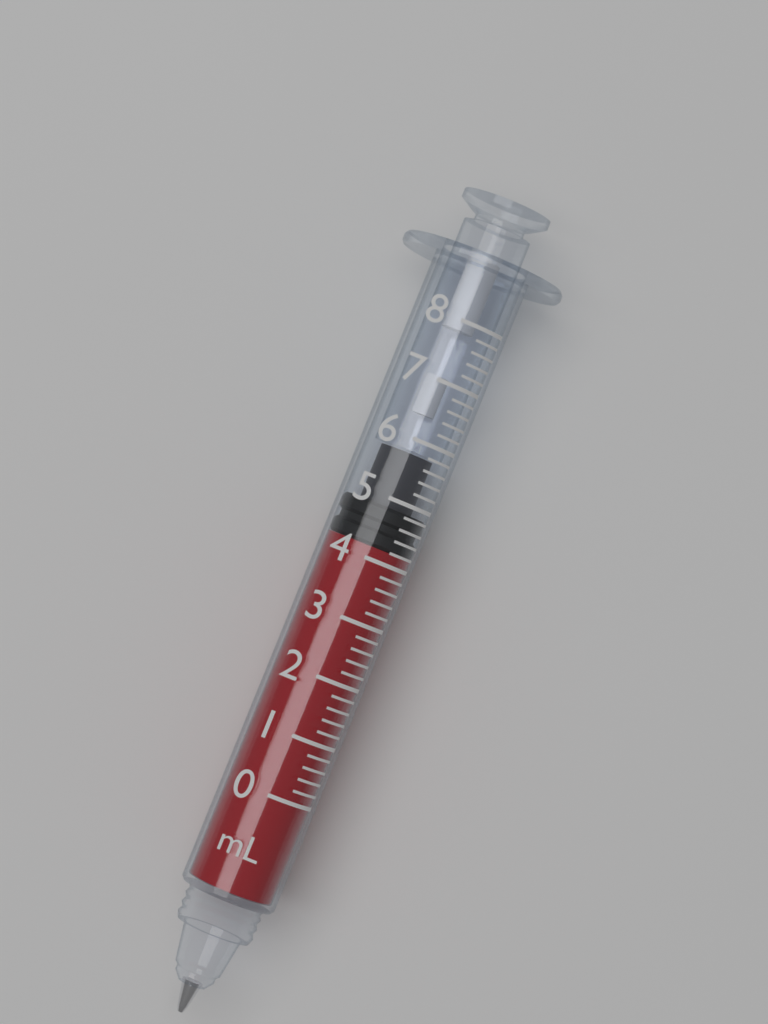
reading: 4.2 mL
